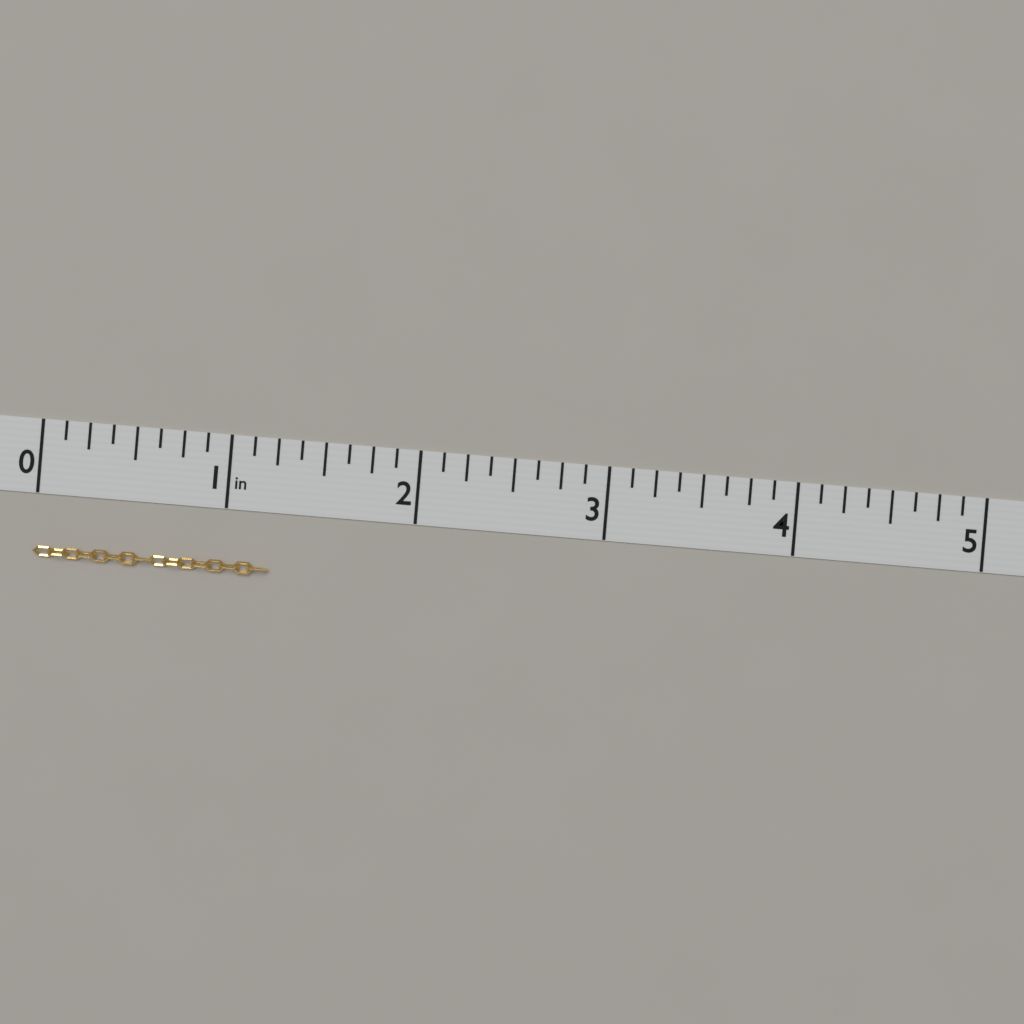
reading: 1.250 in
